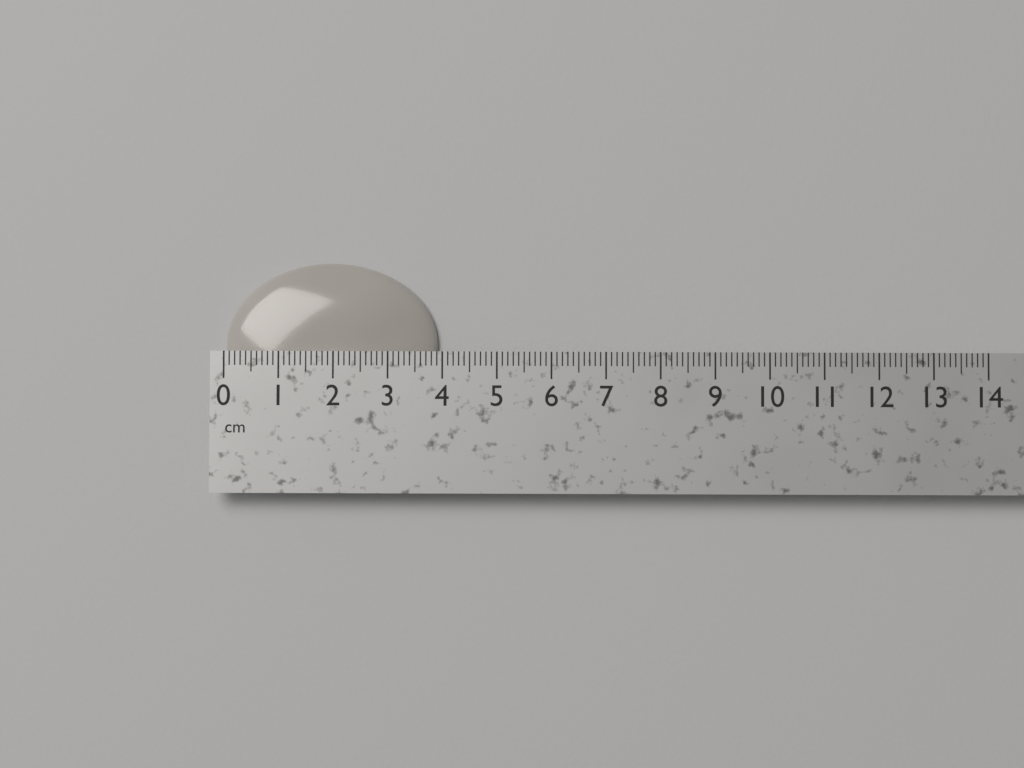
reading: 3.9 cm
